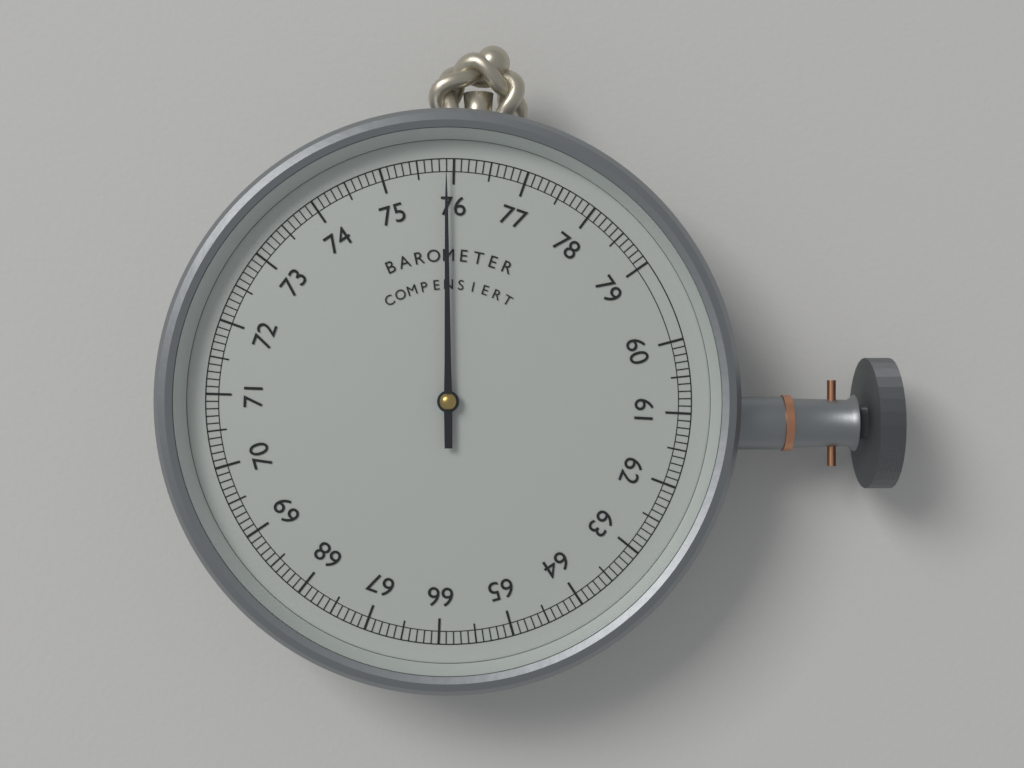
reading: 75.9 (no unit)
